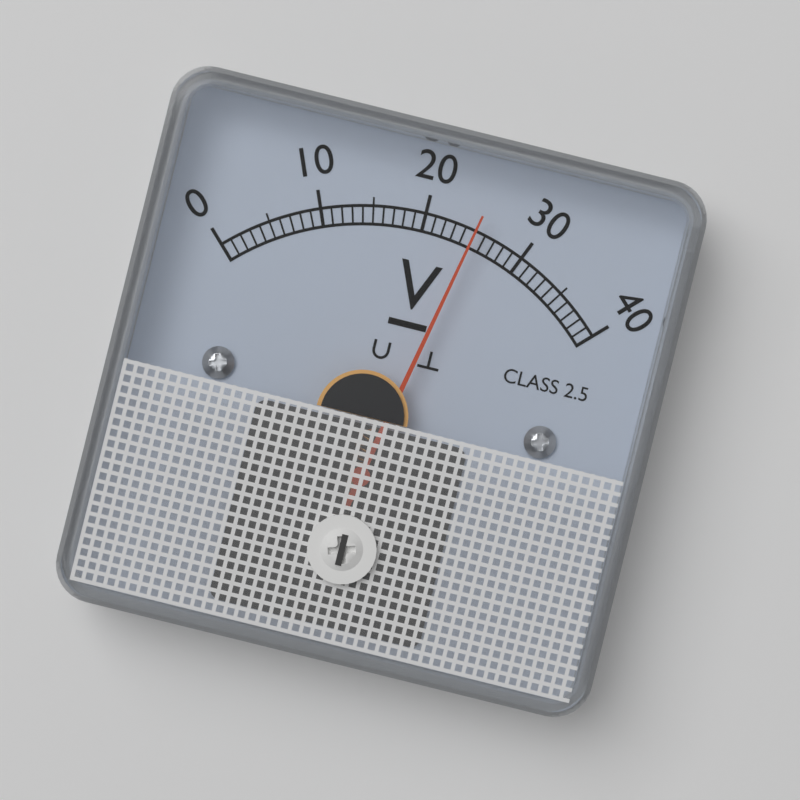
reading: 25 V
